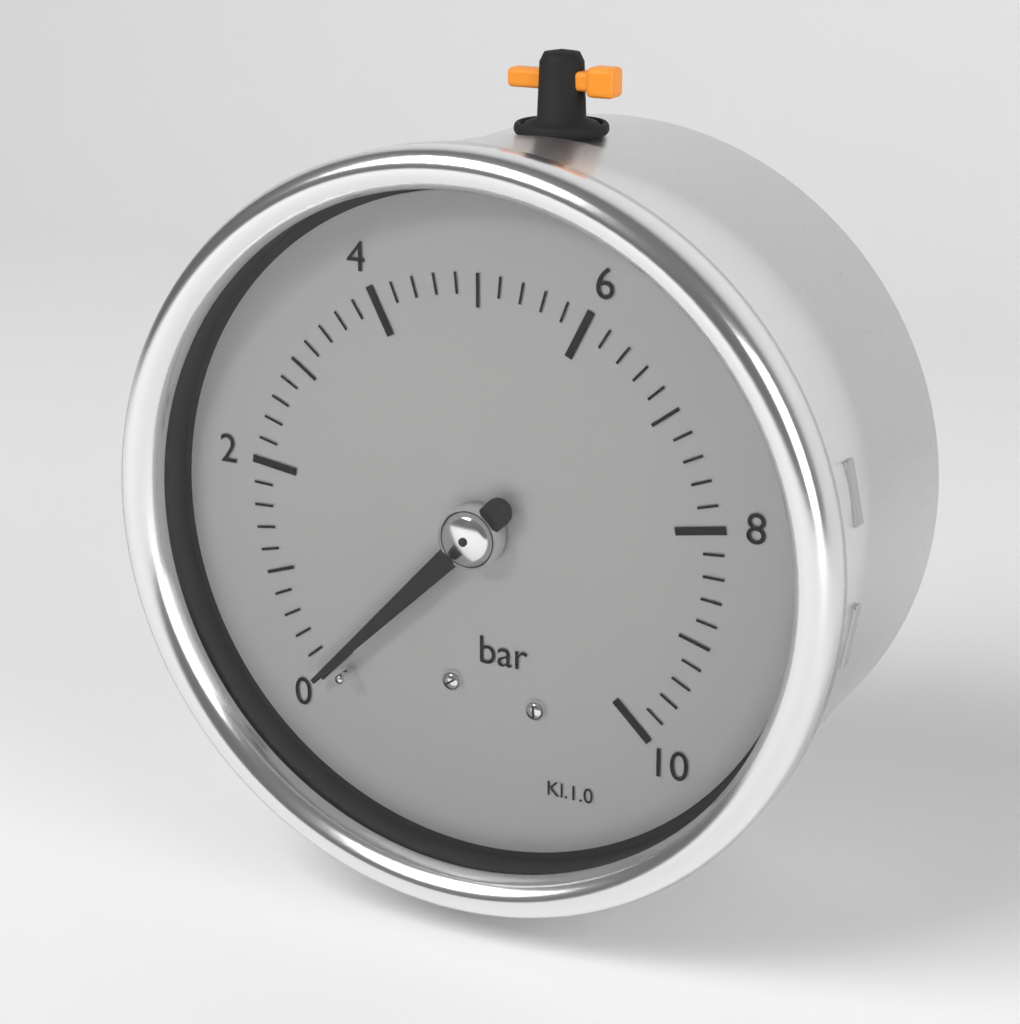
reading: 0.0 bar
